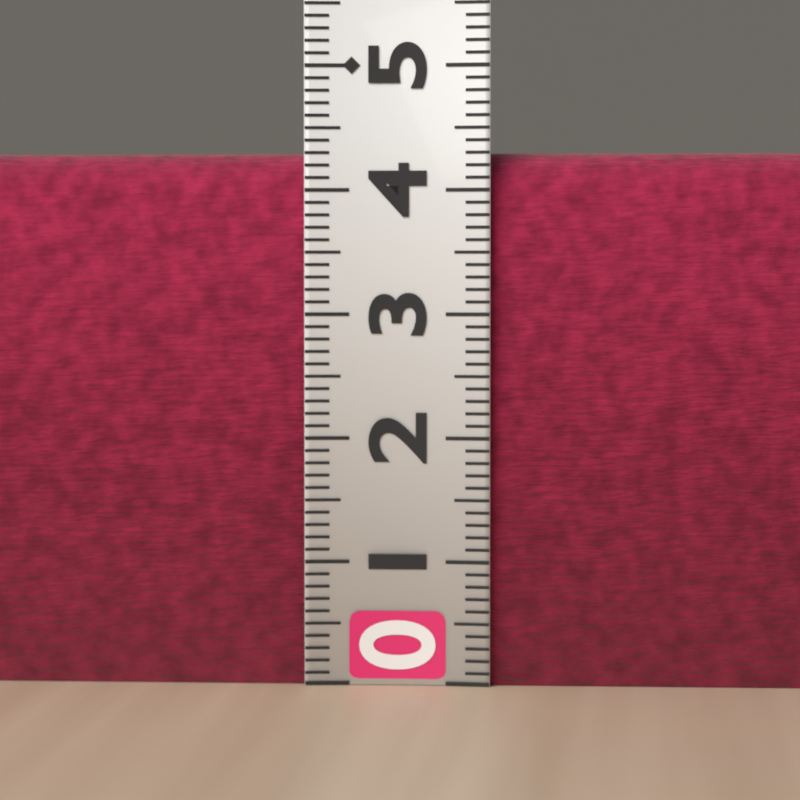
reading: 4.3 (no unit)
